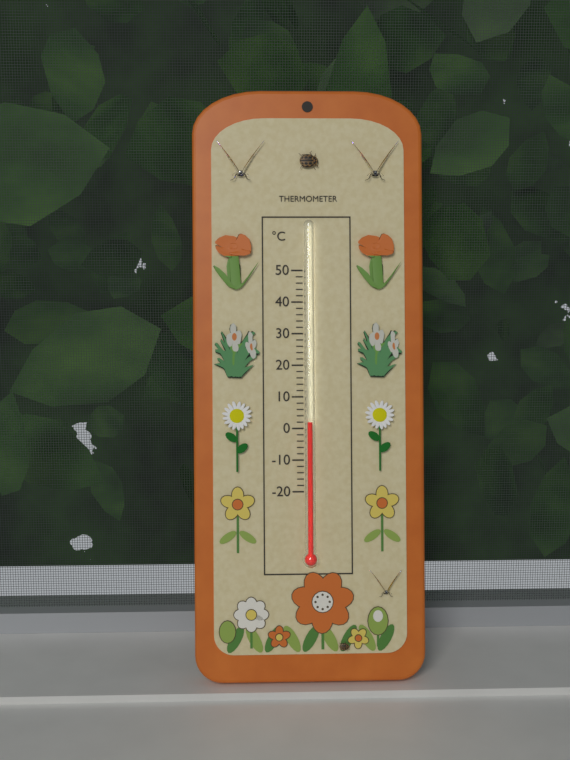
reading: 2 °C
